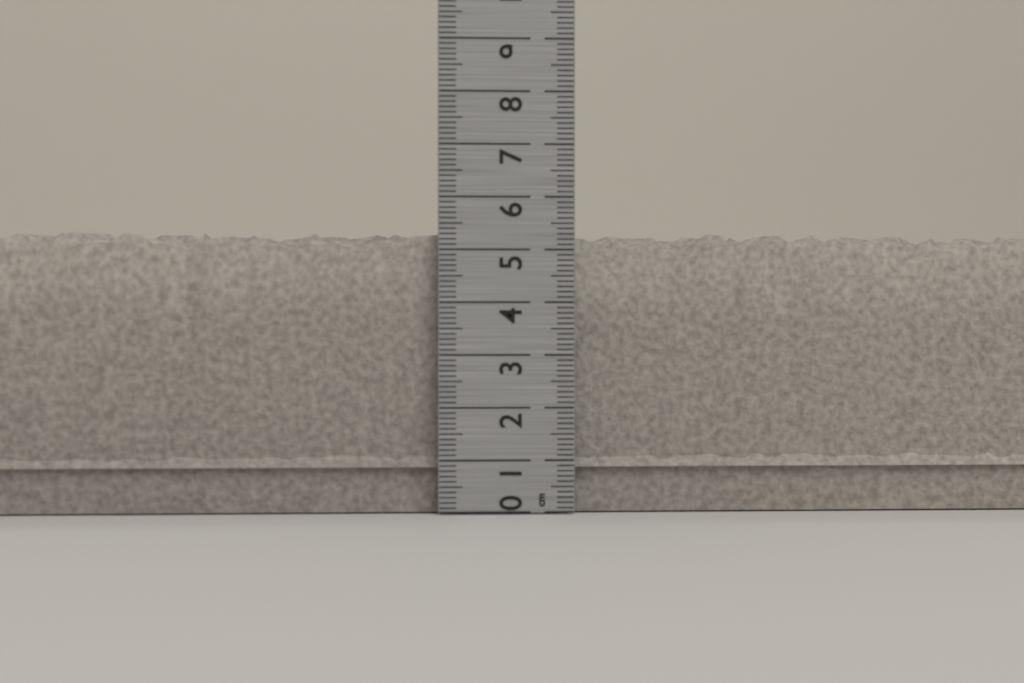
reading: 5.4 cm
